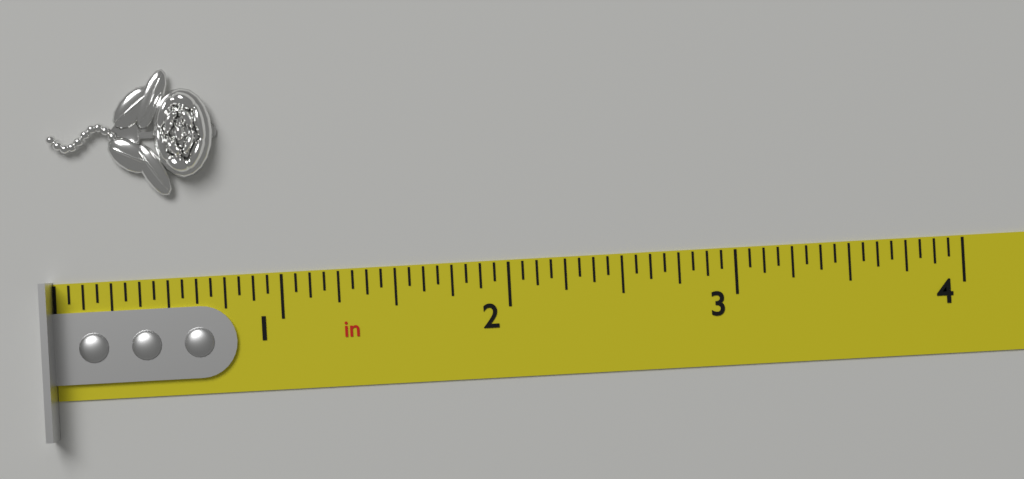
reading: 0.7500 in
